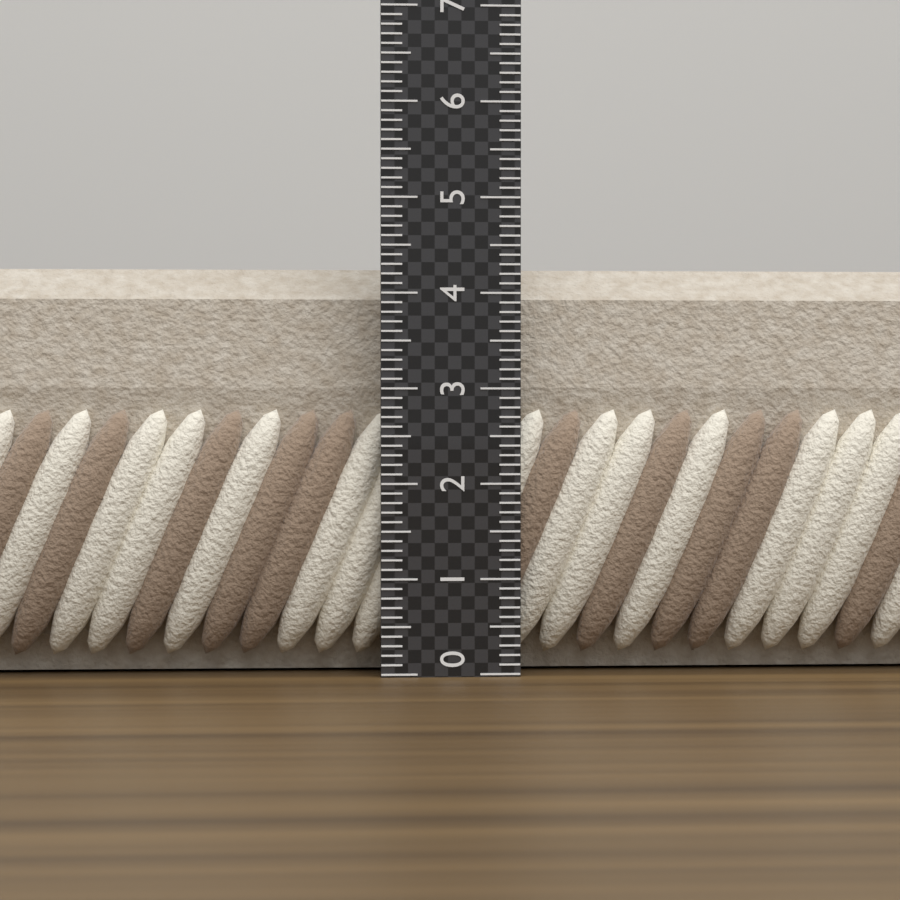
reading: 4.3 (no unit)
